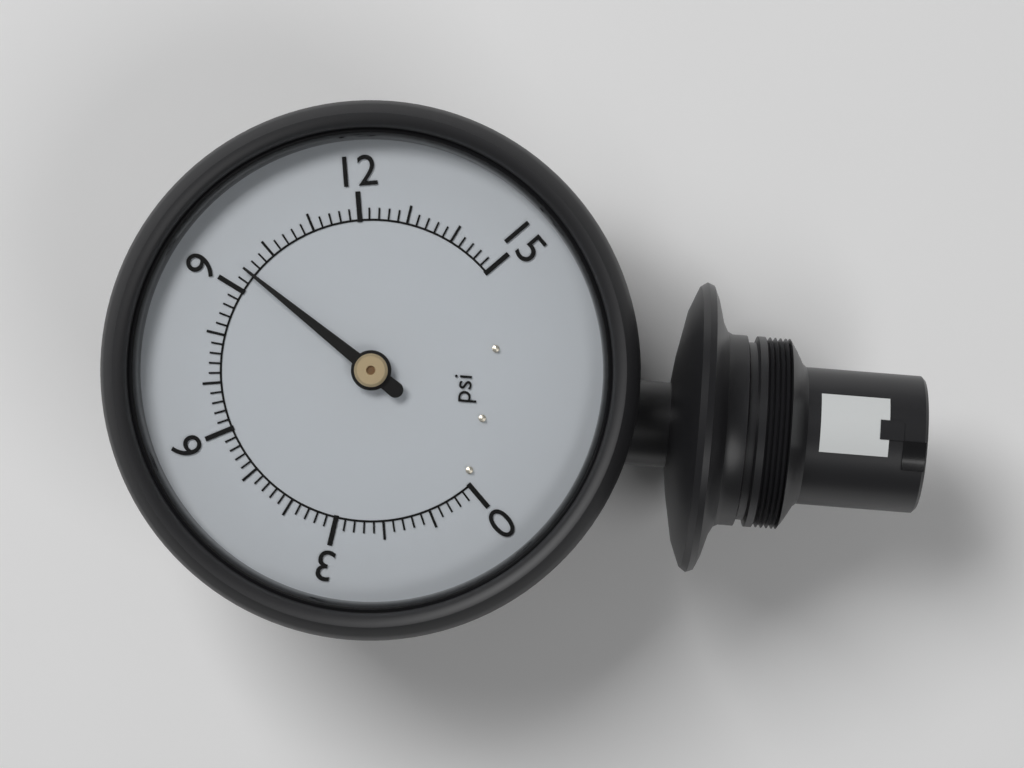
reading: 9.4 psi
